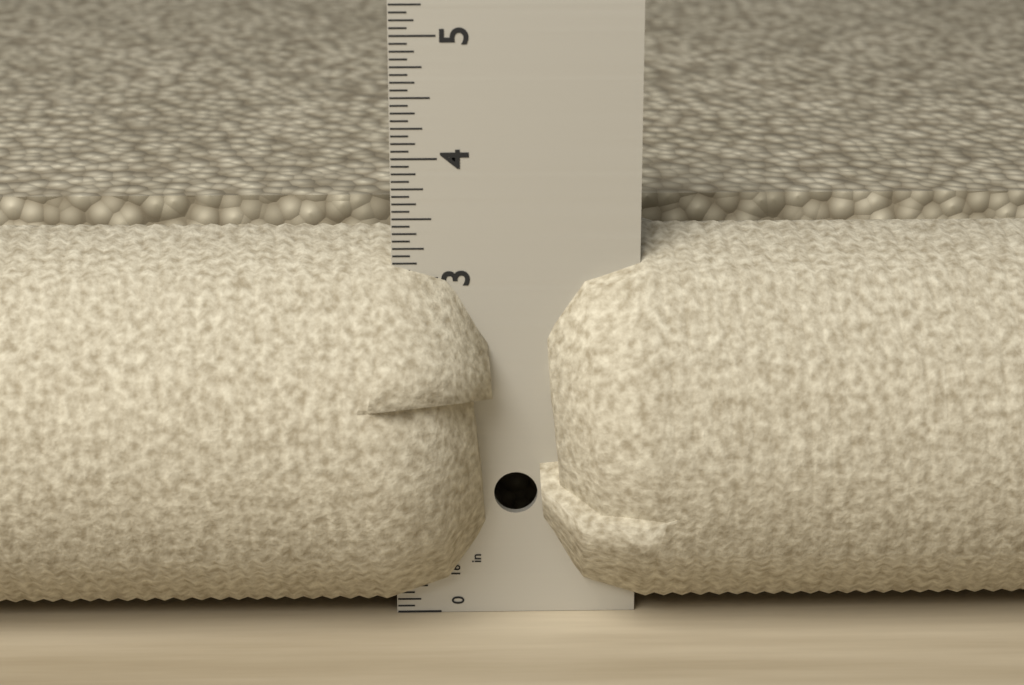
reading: 3.3125 in
